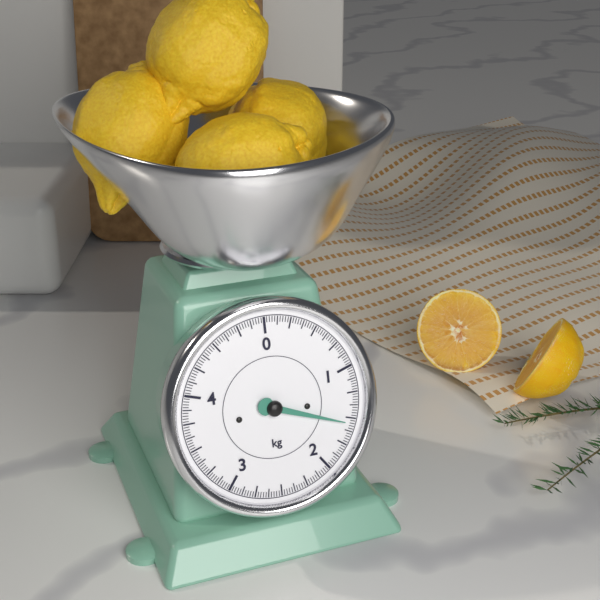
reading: 1.550 kg
